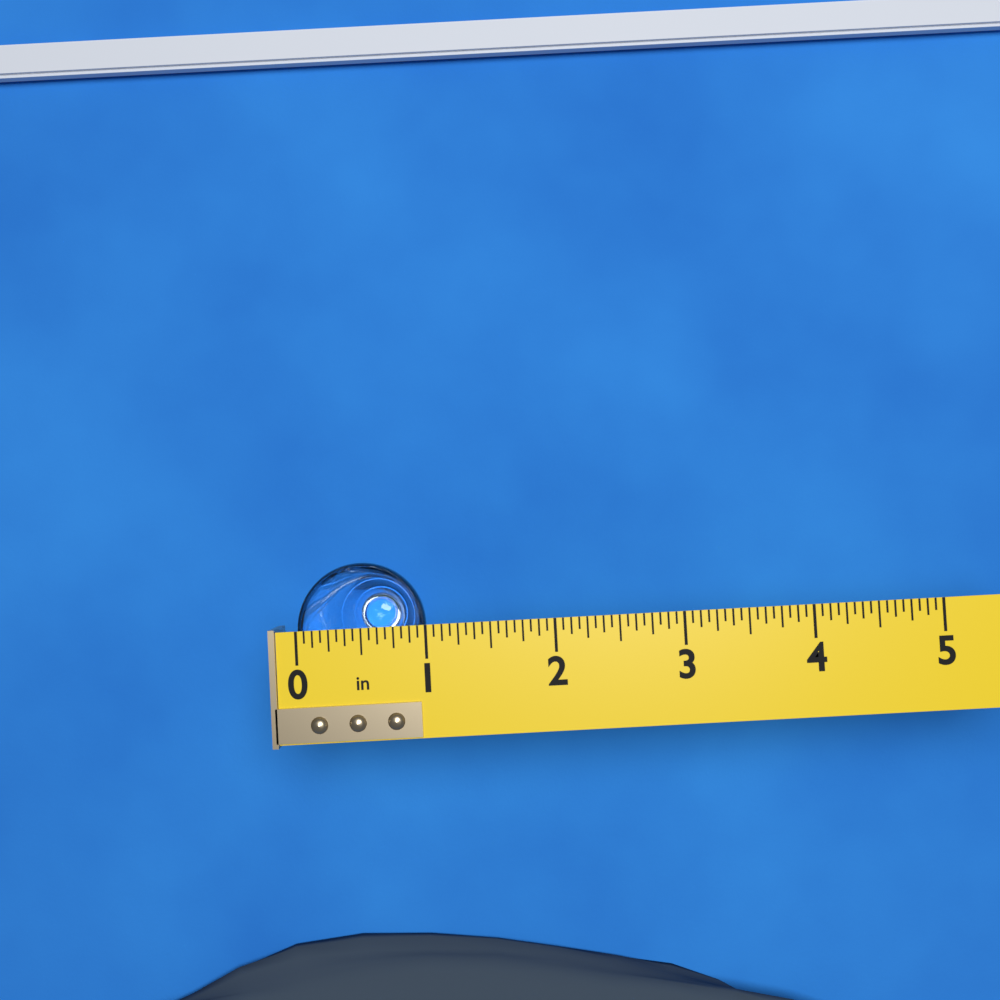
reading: 1.0000 in
